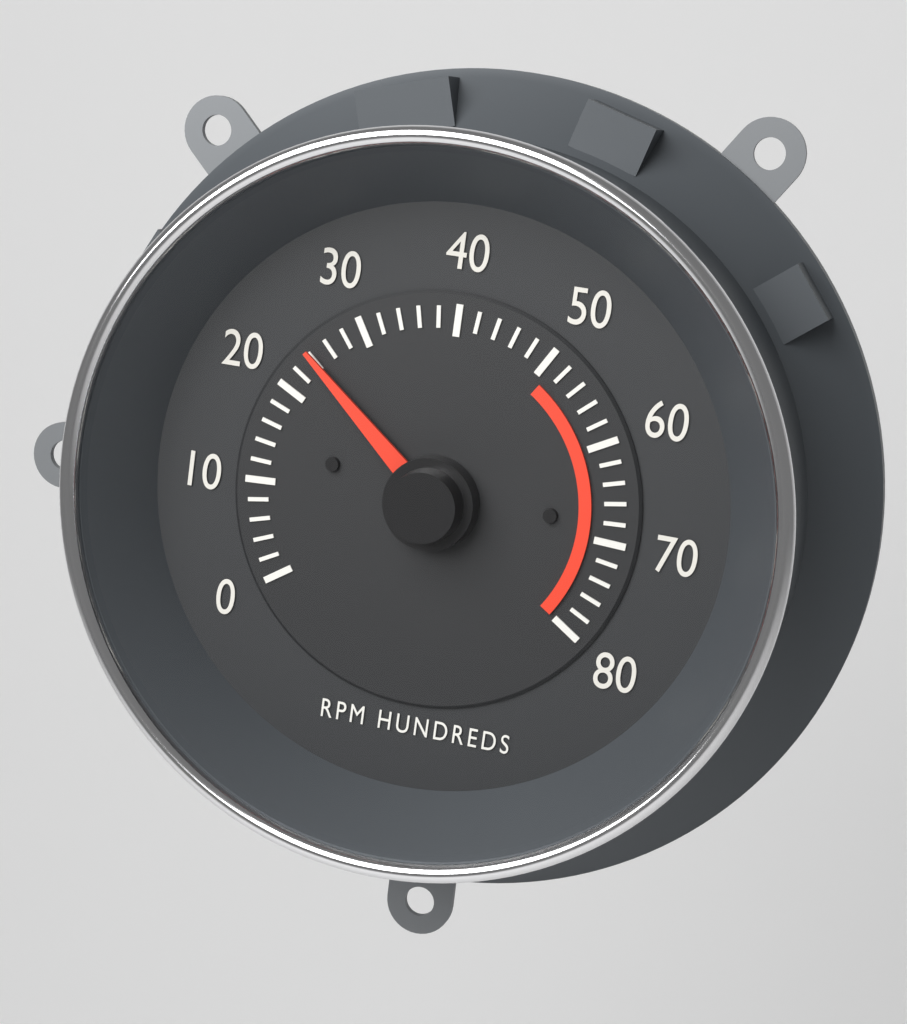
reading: 2400 RPM
